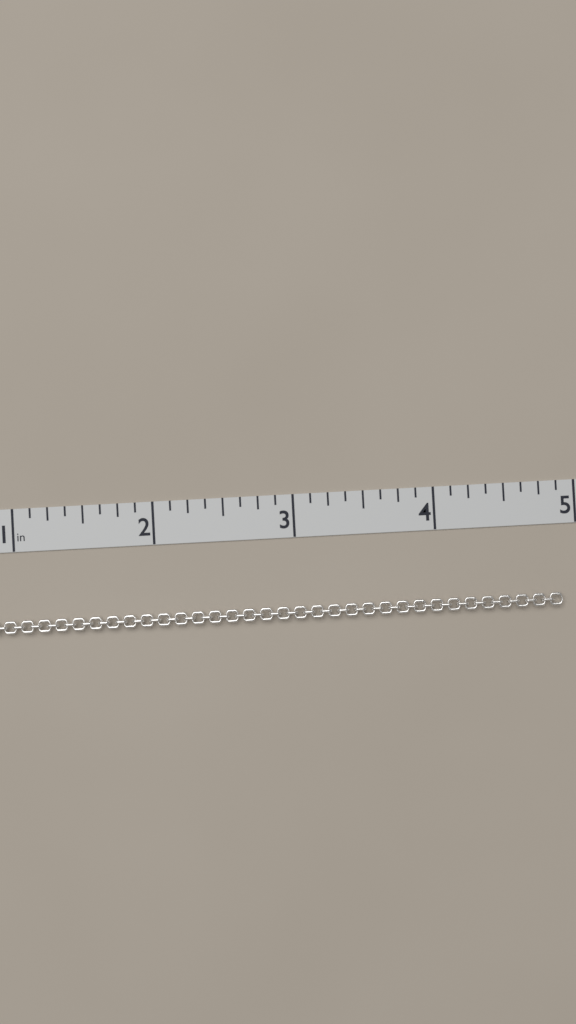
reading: 4.875 in
